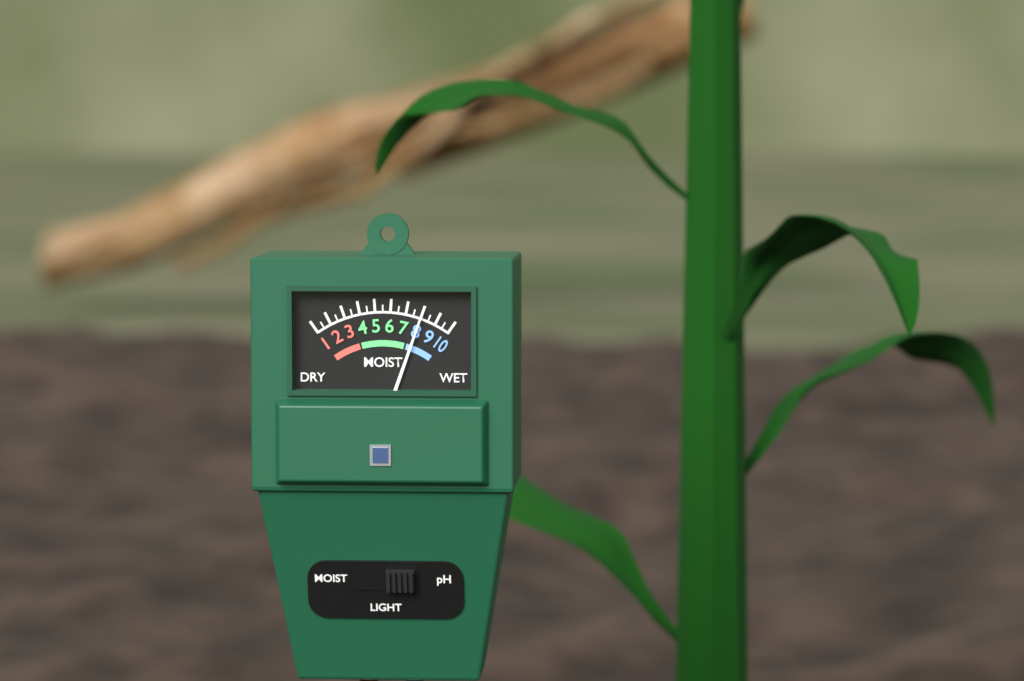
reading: 8.0 (no unit)
